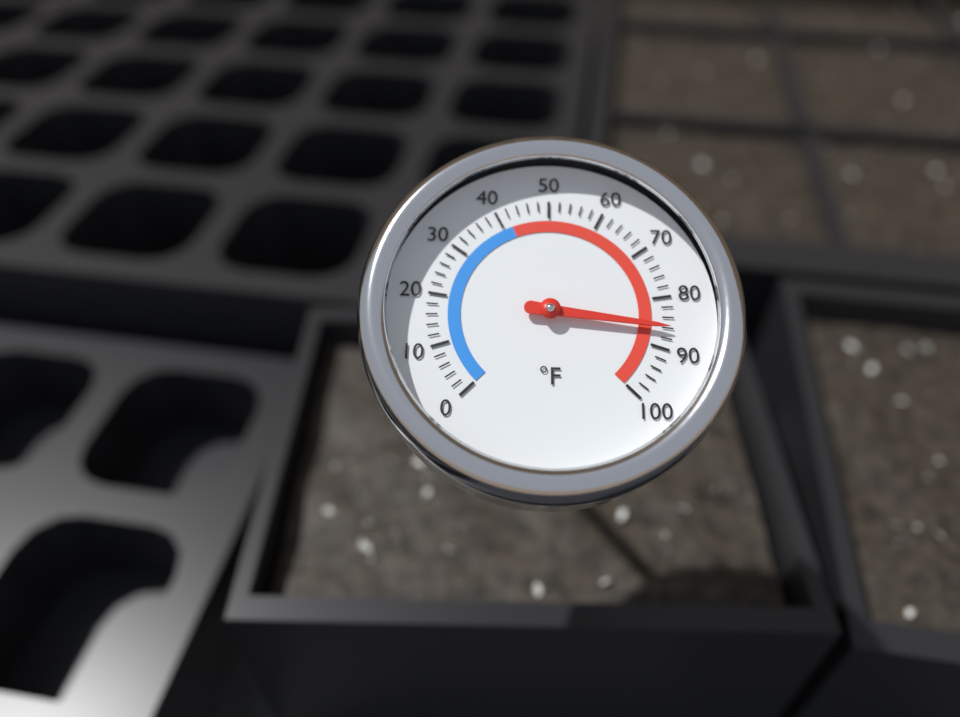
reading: 86 °F
